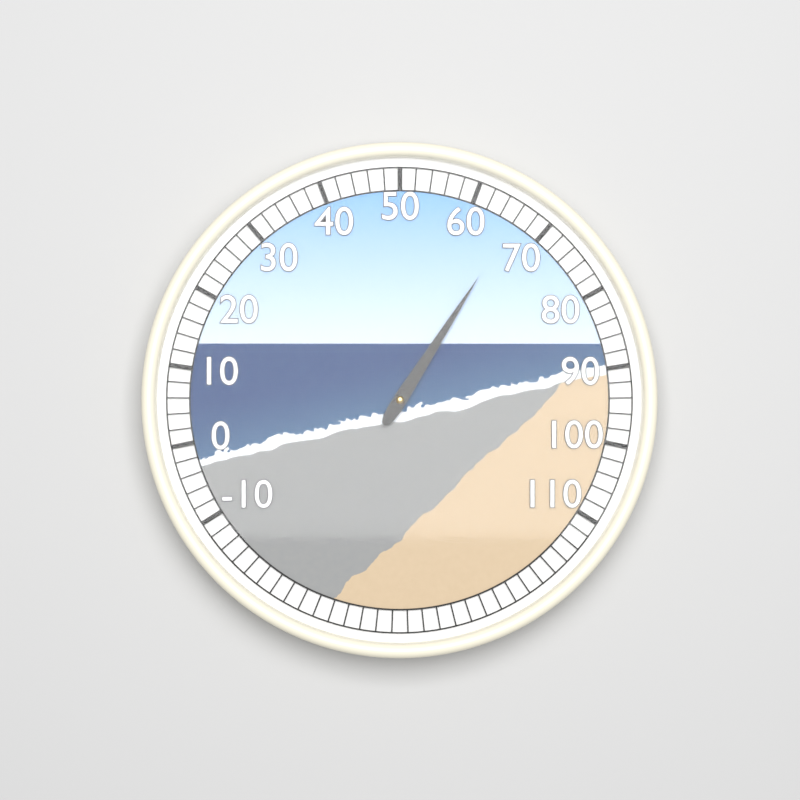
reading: 66 (no unit)
